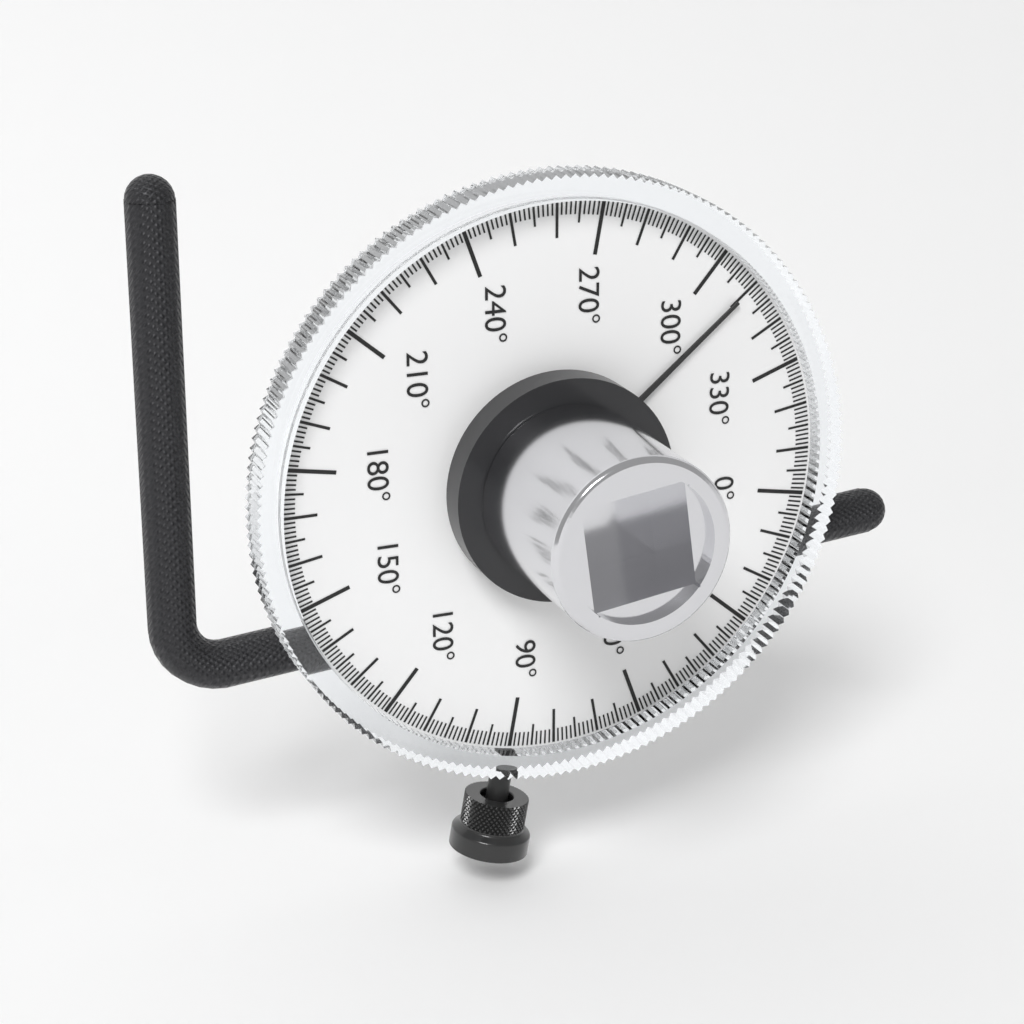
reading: 310 °
